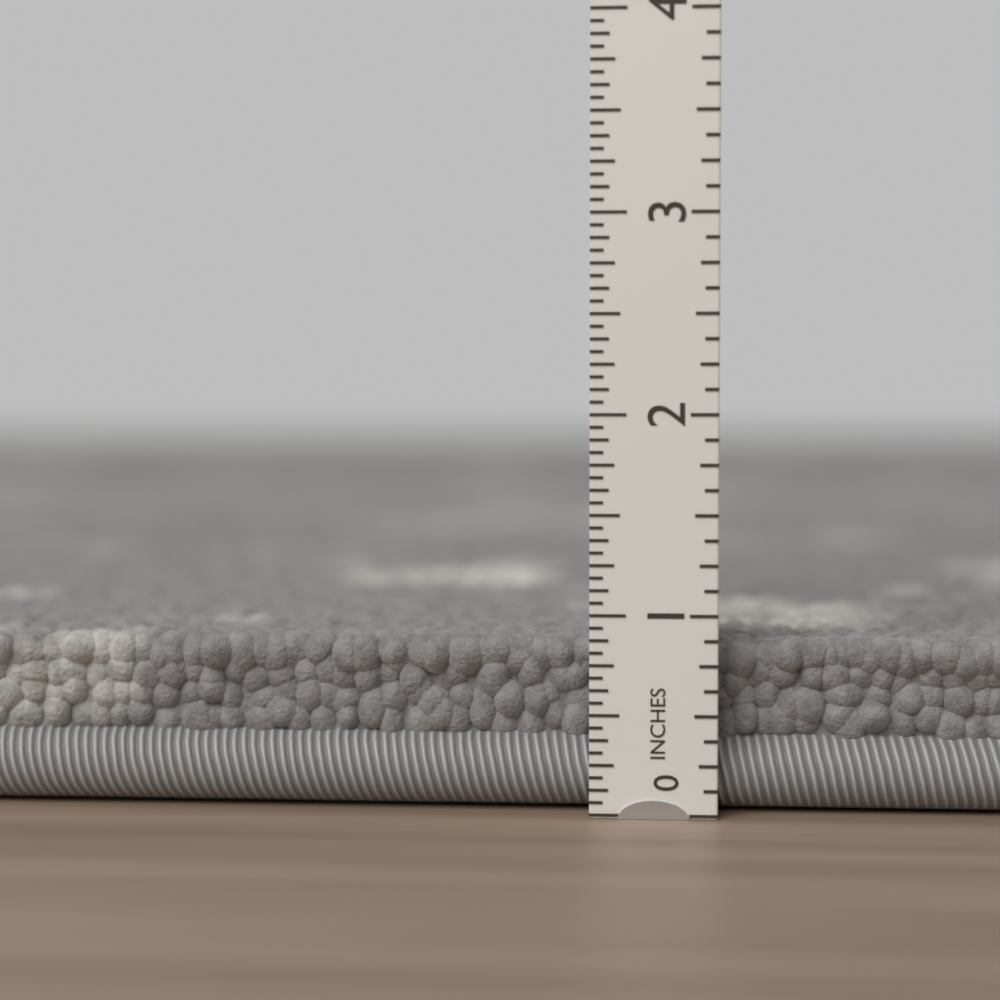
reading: 0.8750 in
